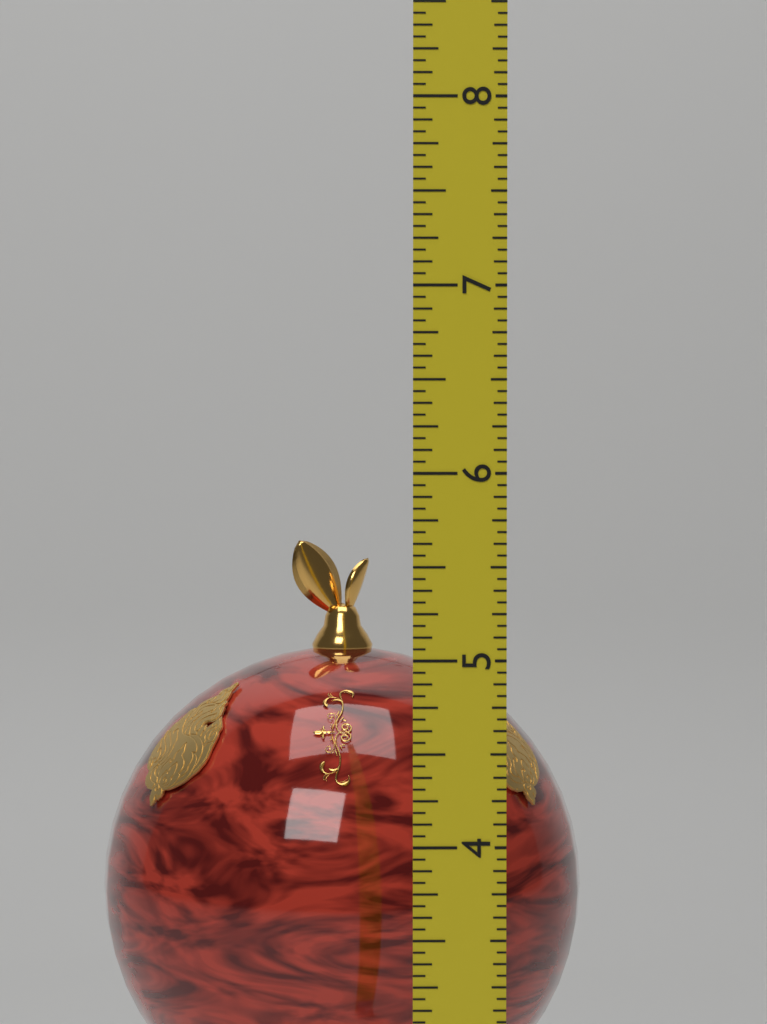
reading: 5.5000 (no unit)
